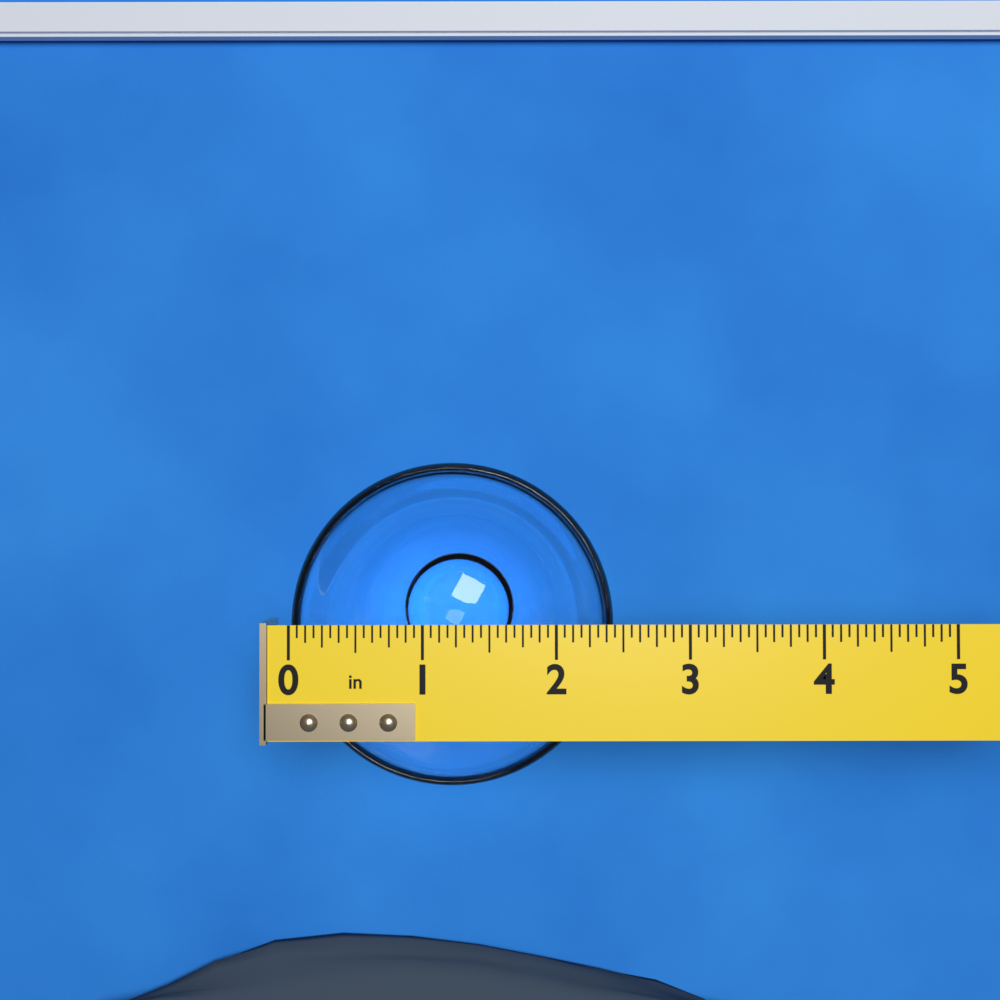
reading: 2.4375 in
